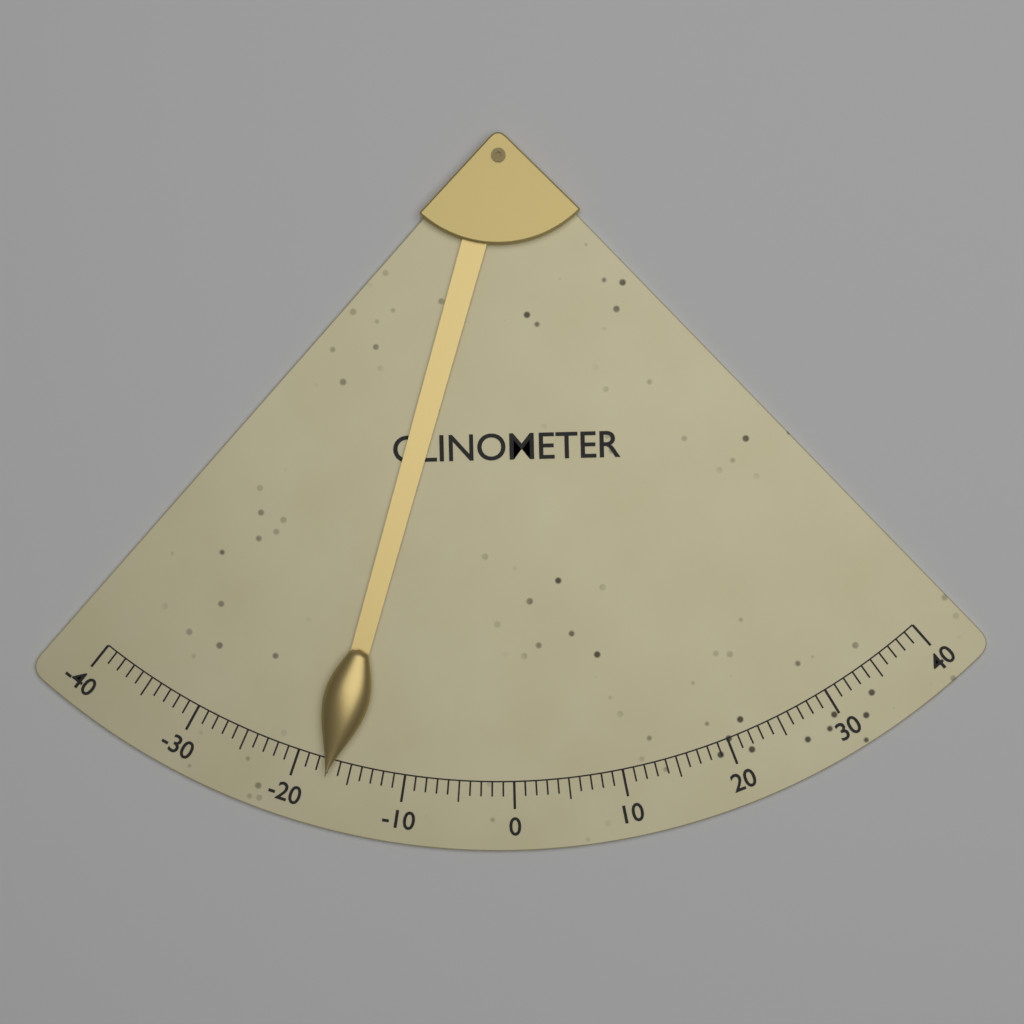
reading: -17 (no unit)
